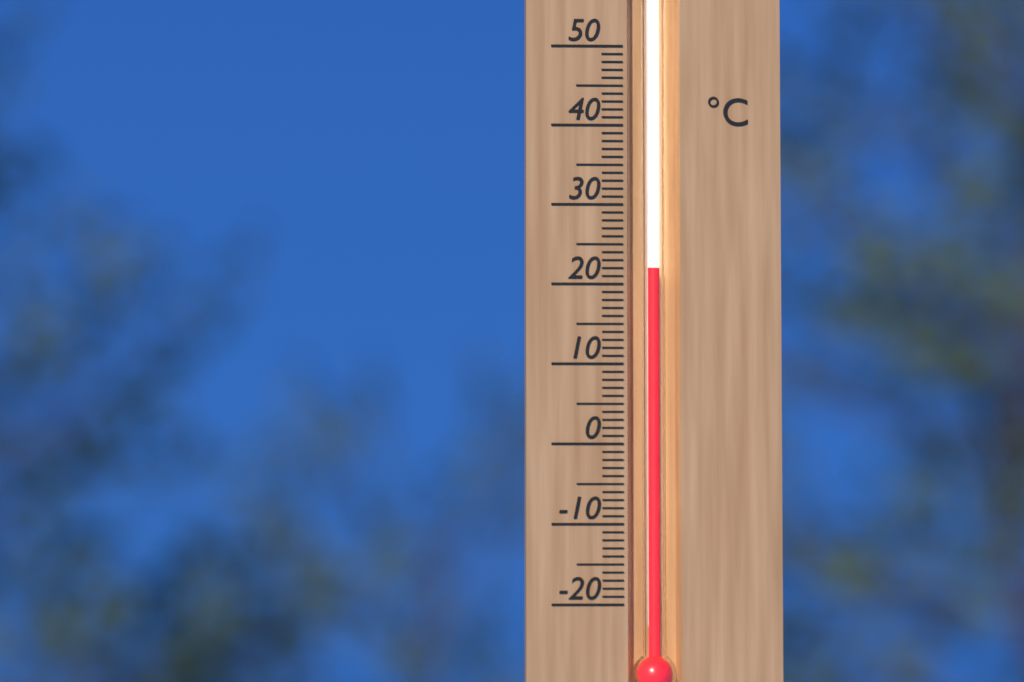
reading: 22 °C
